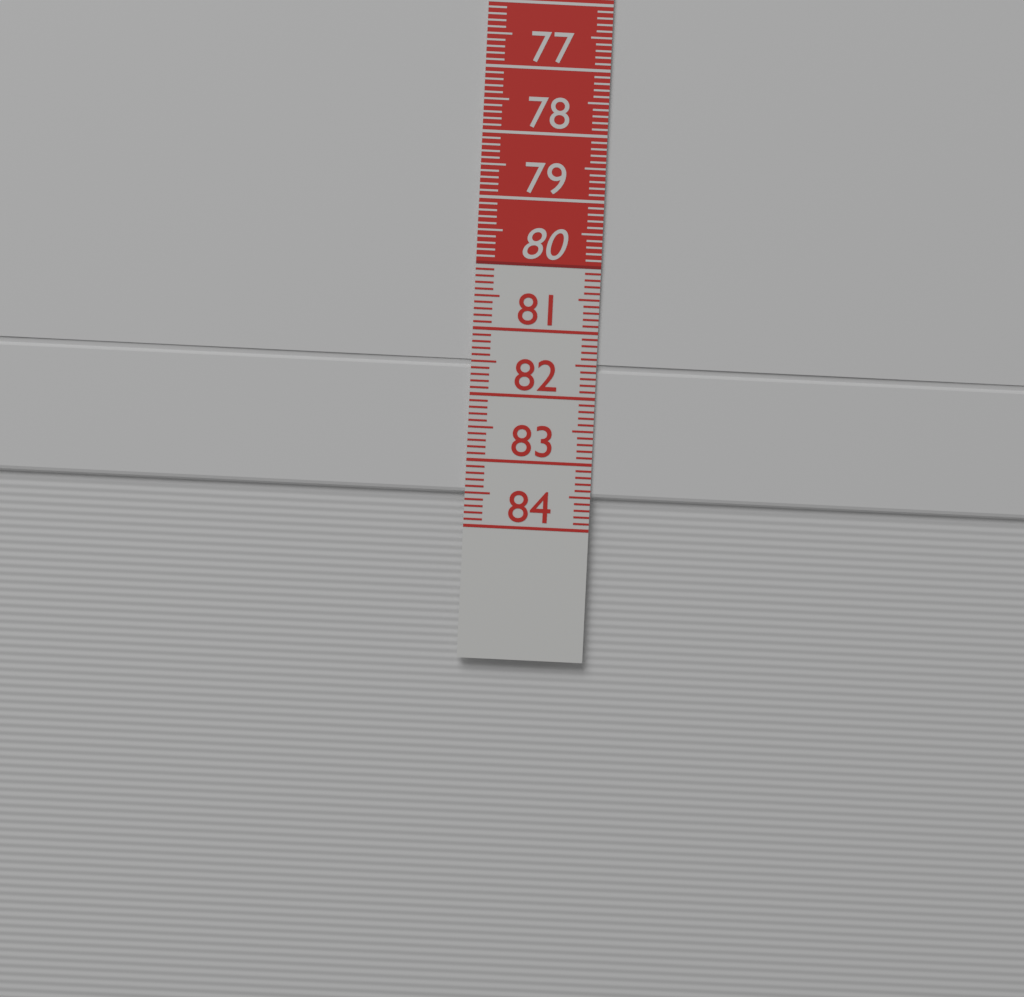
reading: 83.5 cm
